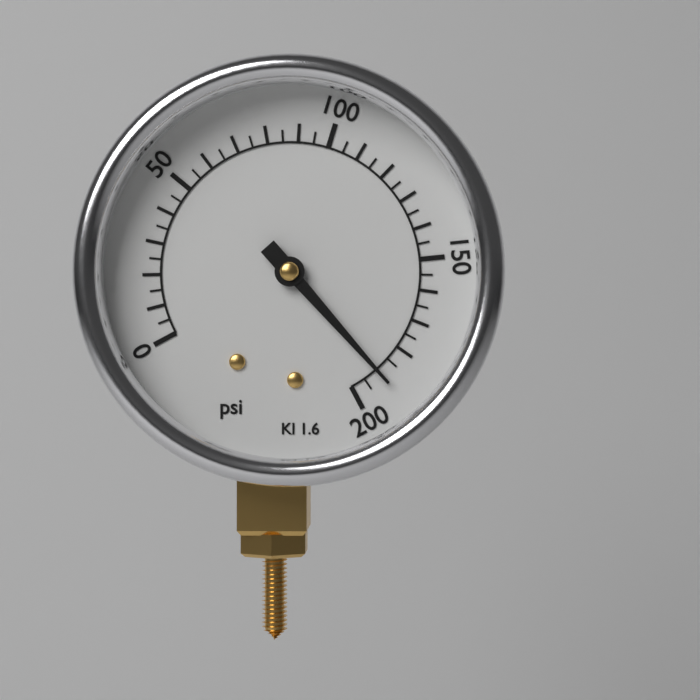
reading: 190 psi
